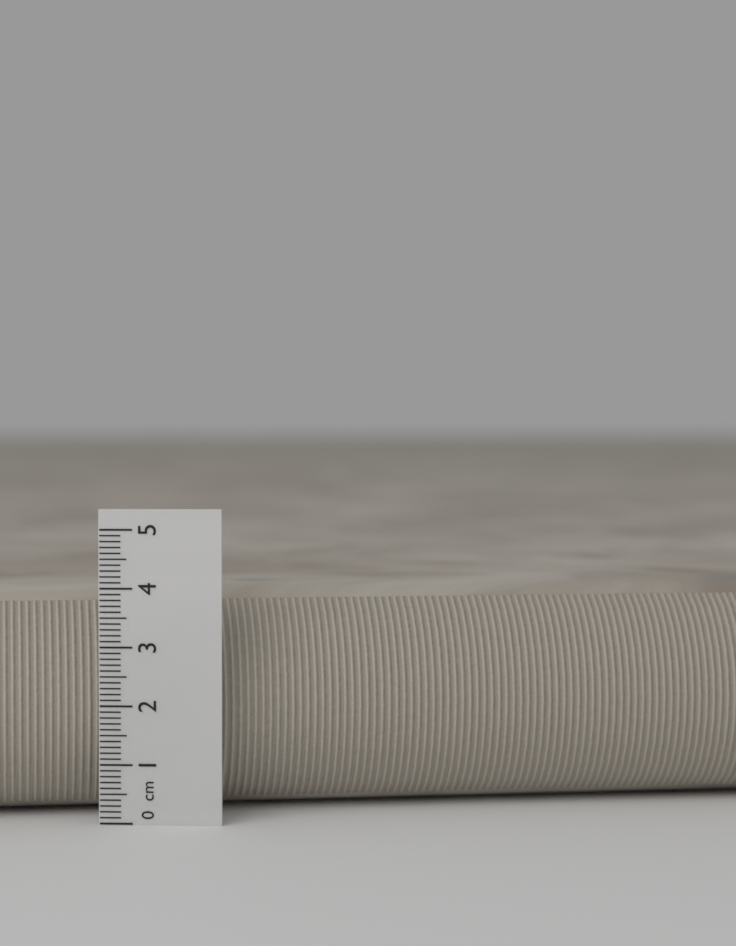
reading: 3.9 cm
